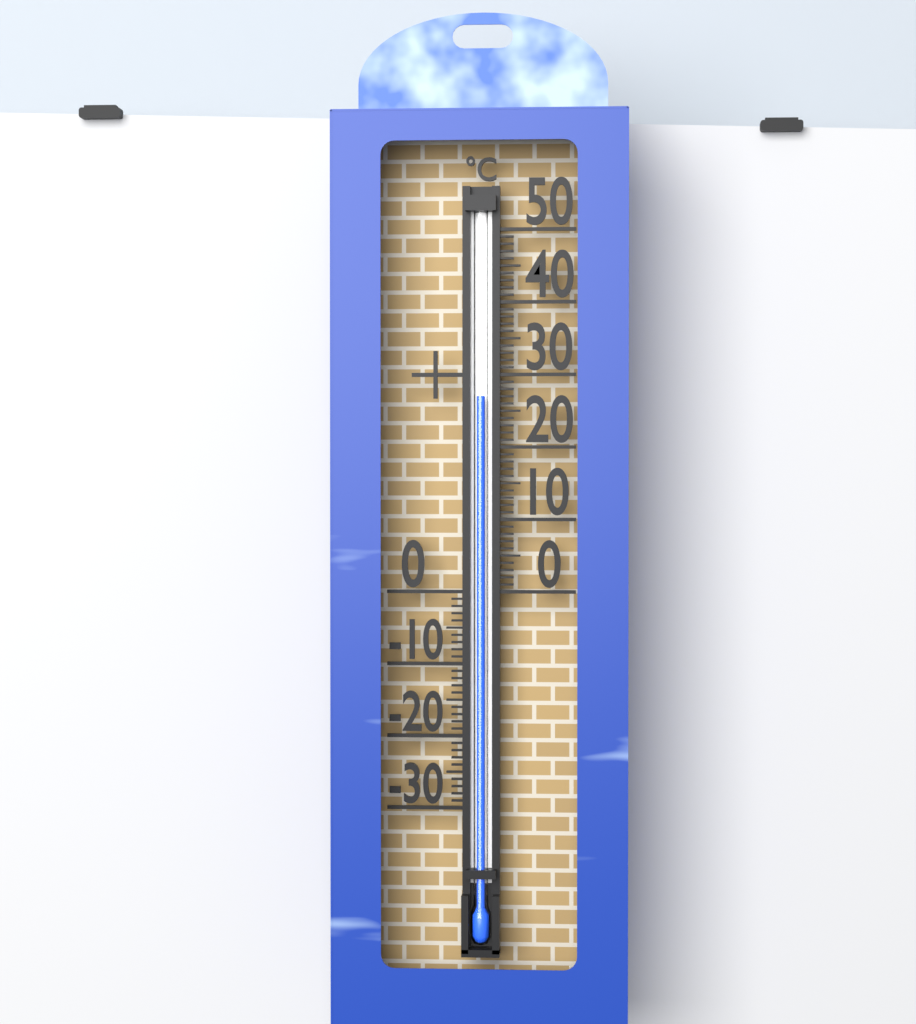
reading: 27 °C
